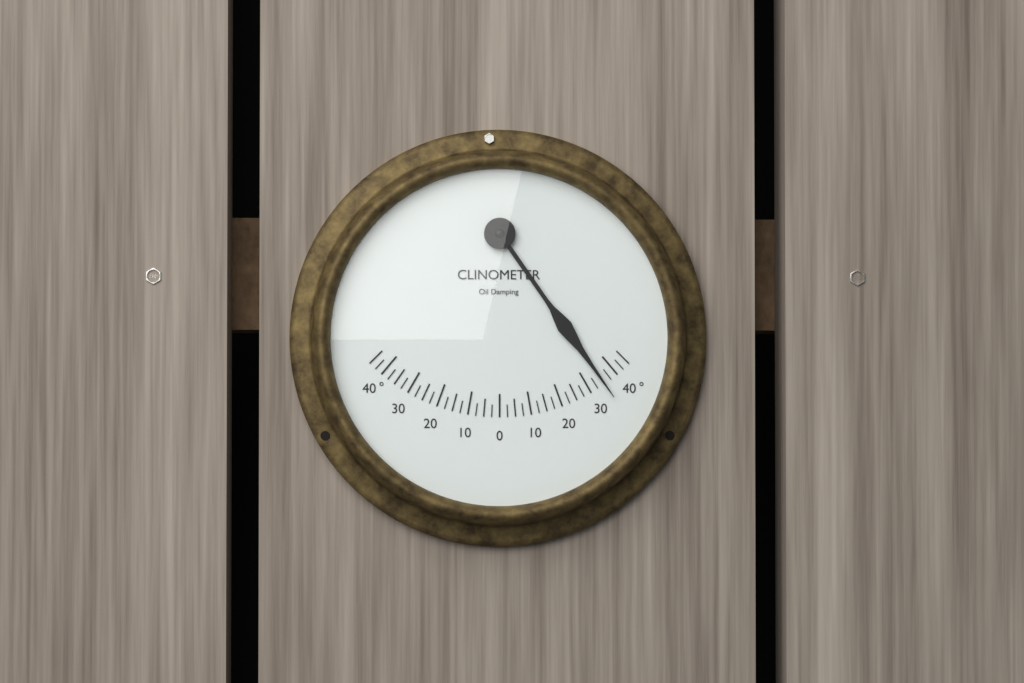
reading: 35.0 °
